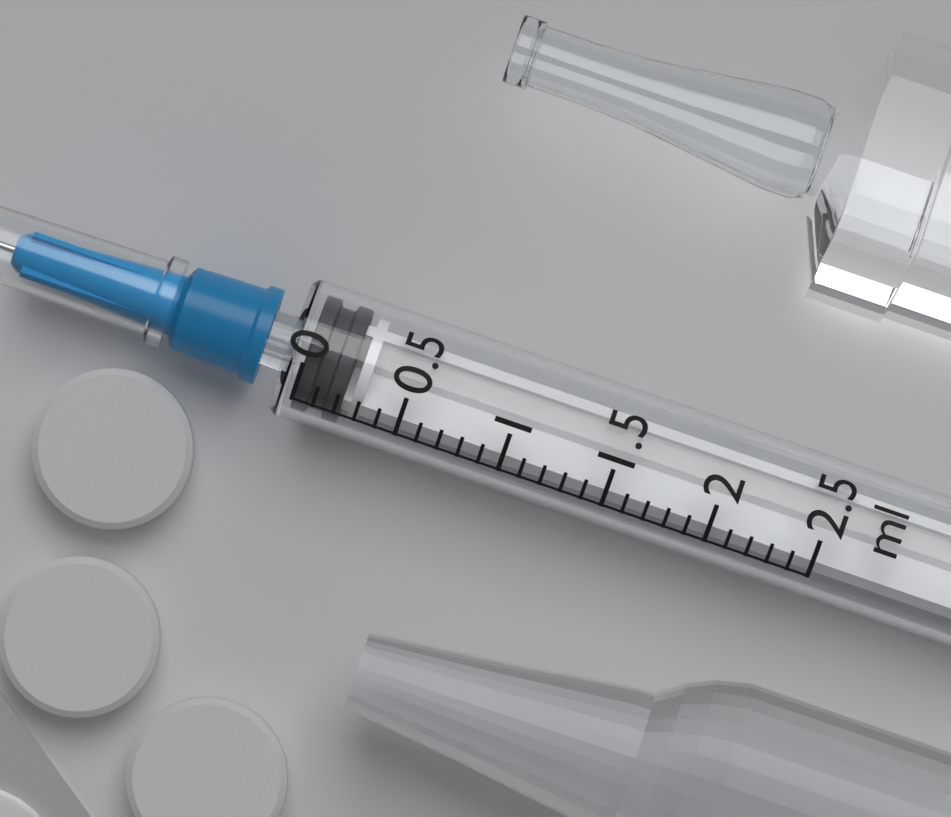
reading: 0.0 ml
